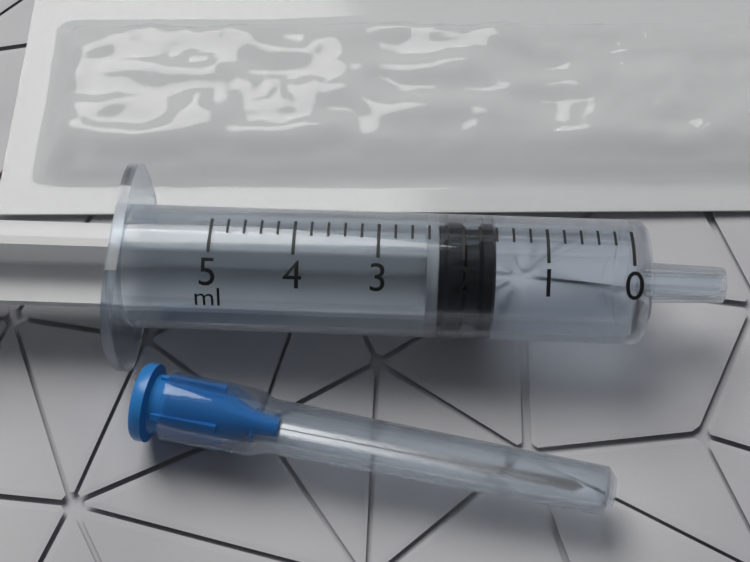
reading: 1.6 ml
